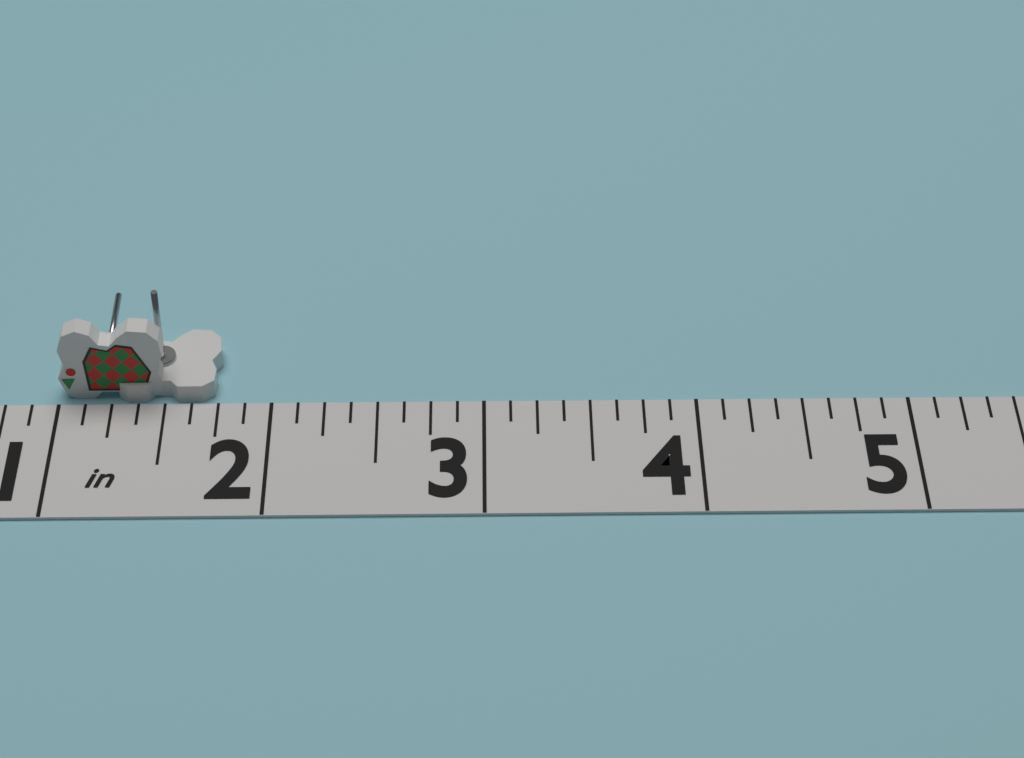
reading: 1.750 in
